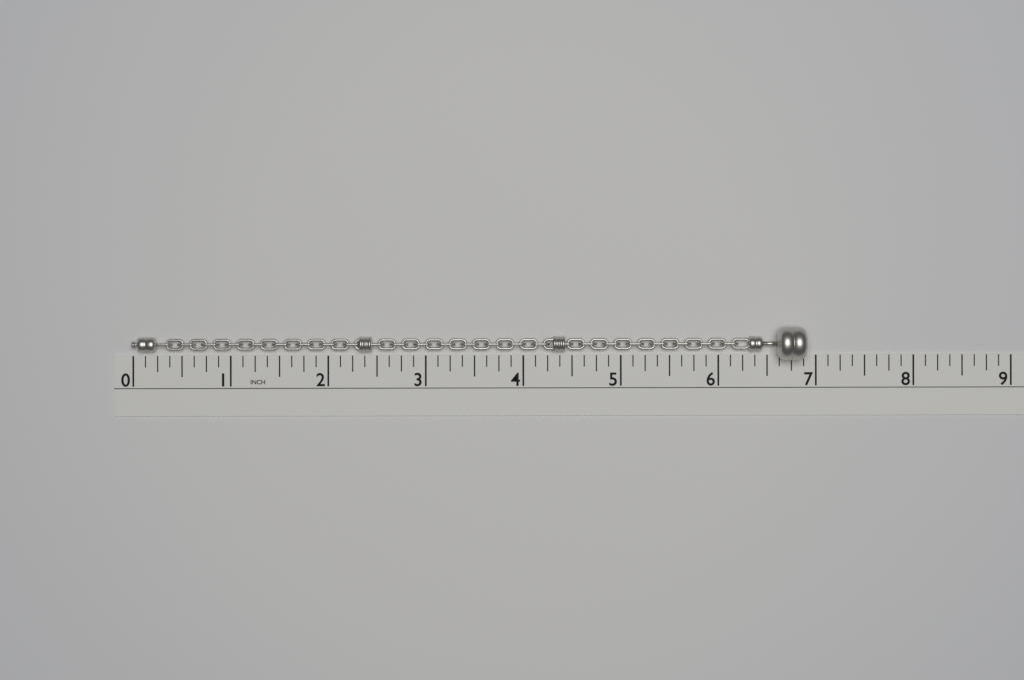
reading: 6.875 in
